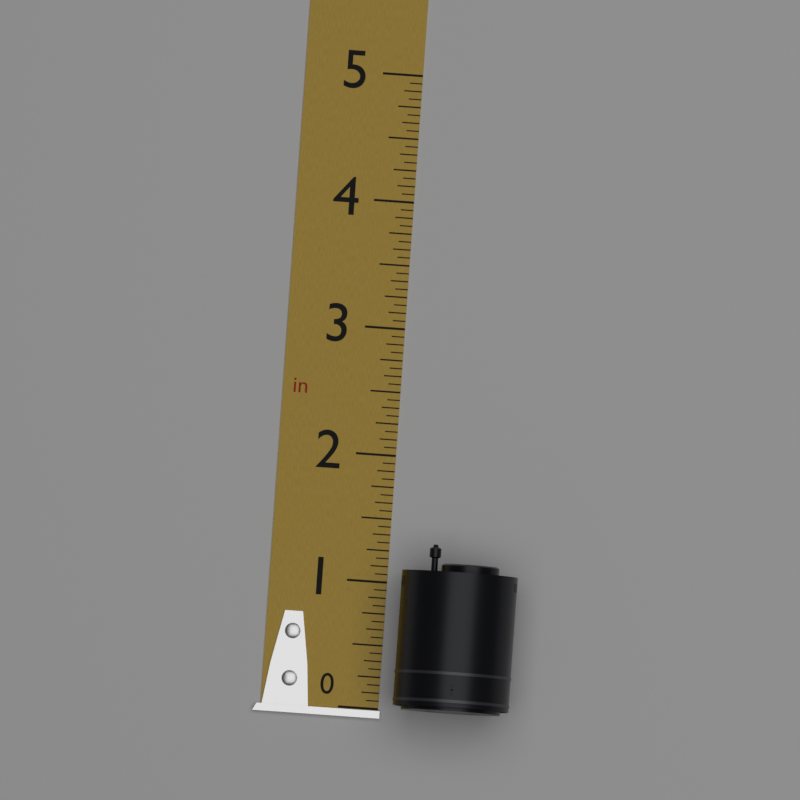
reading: 1.3125 in
